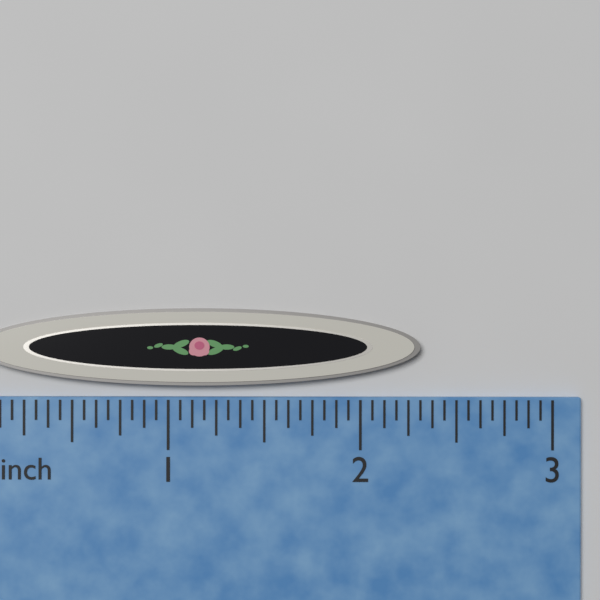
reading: 2.3125 inch
